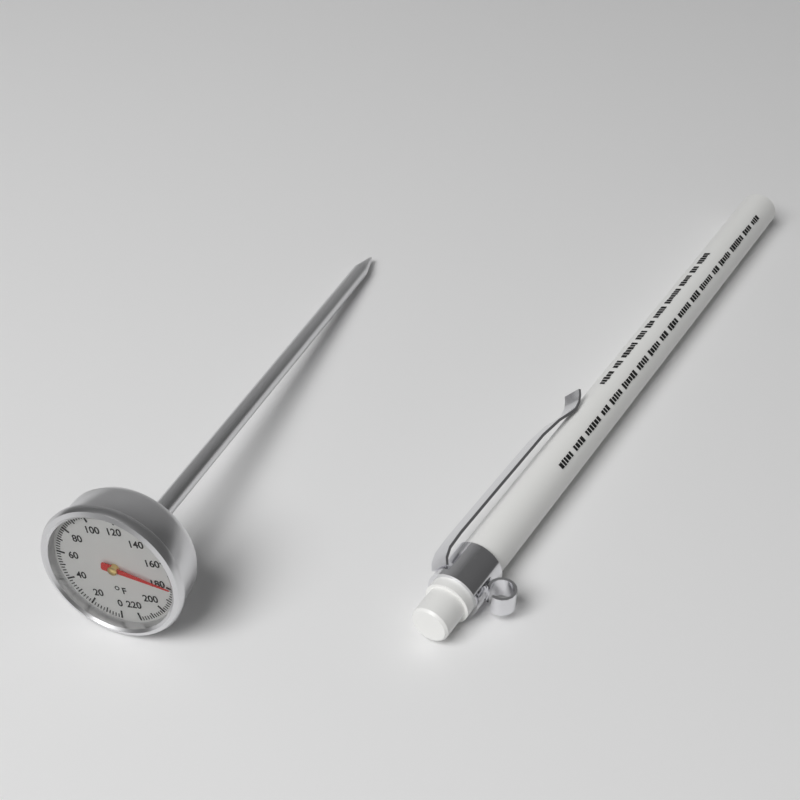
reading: 180 °F
